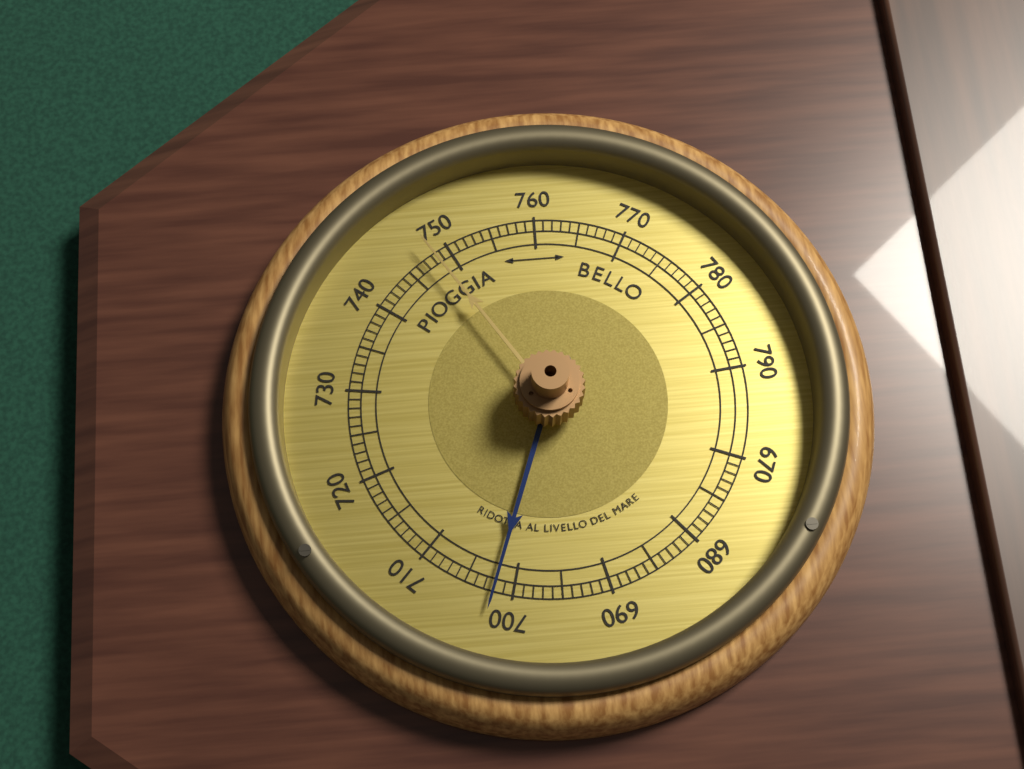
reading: 702 (no unit)
